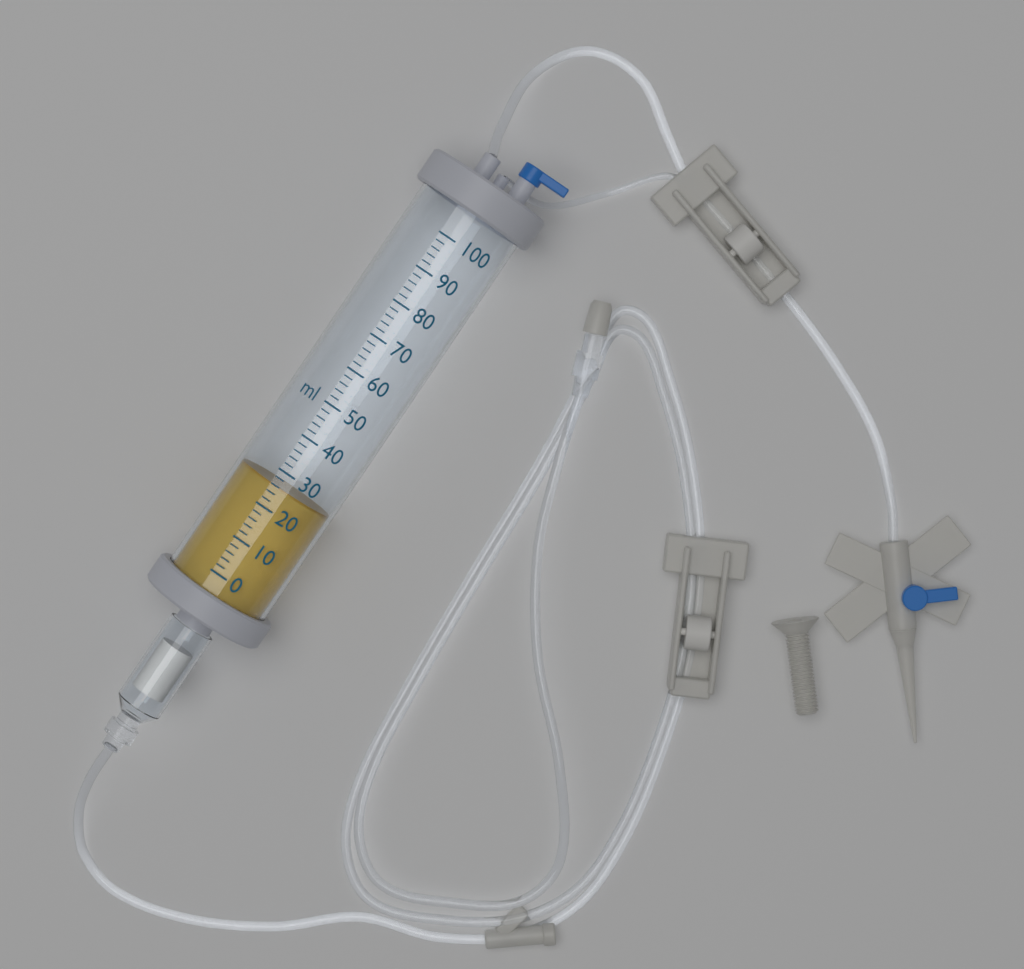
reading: 26 ml
